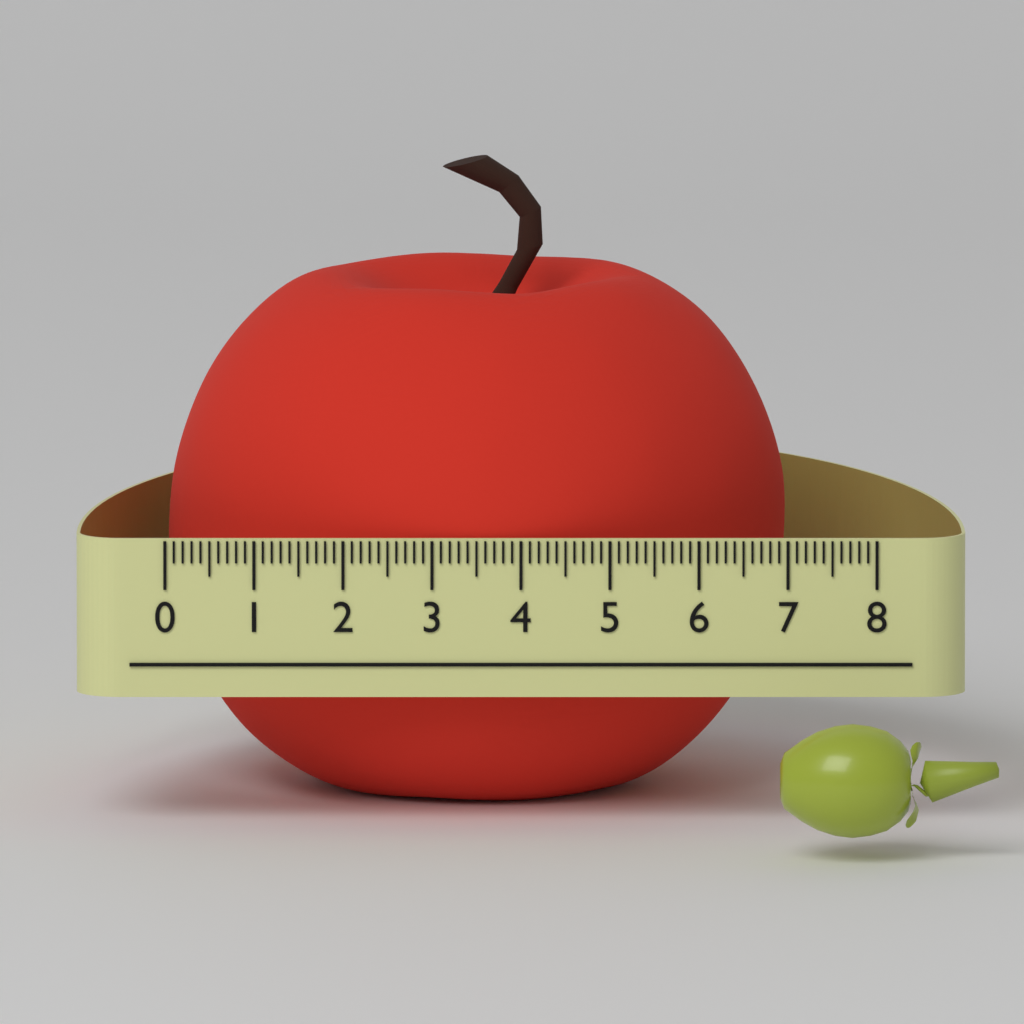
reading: 7.0 (no unit)
